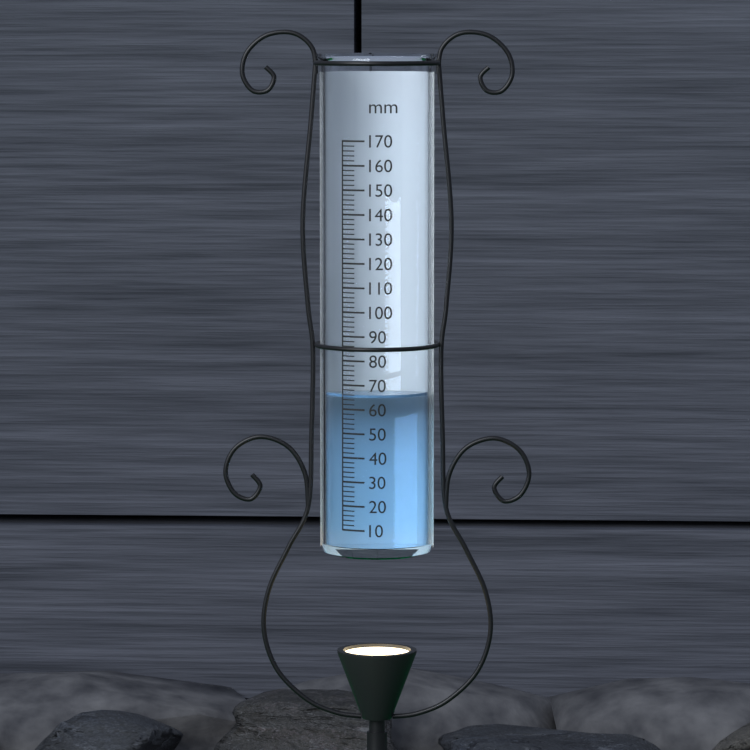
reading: 66 mm
